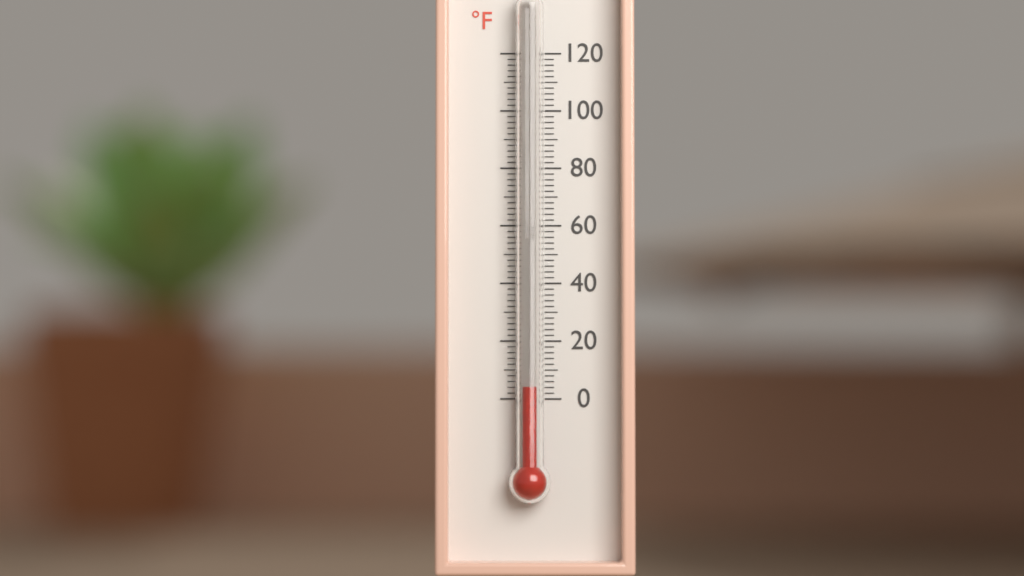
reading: 4 °F
